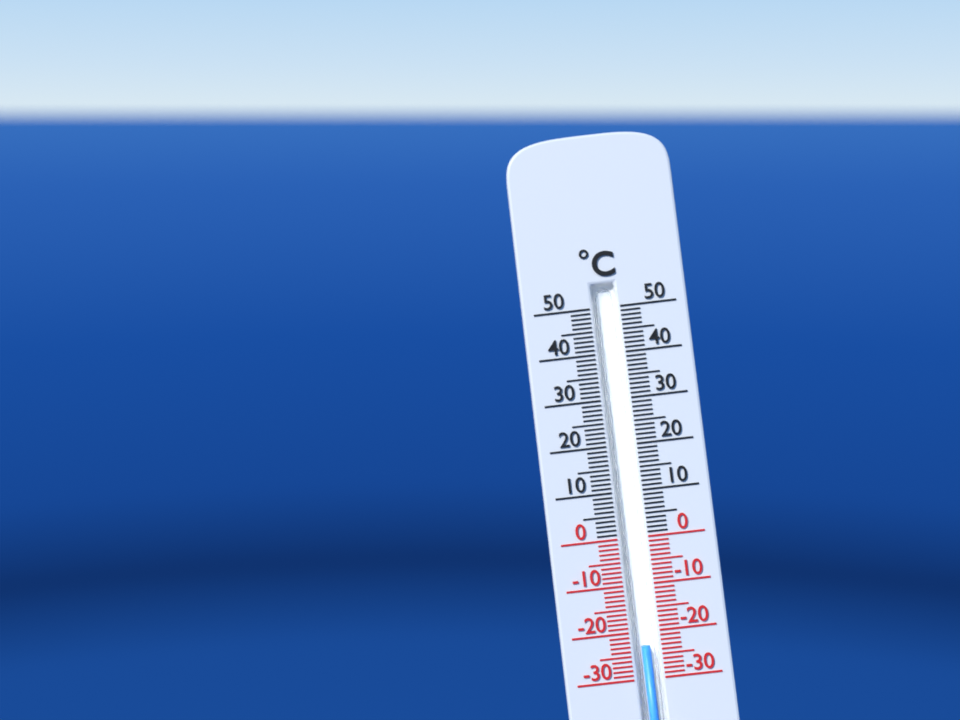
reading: -23 °C
